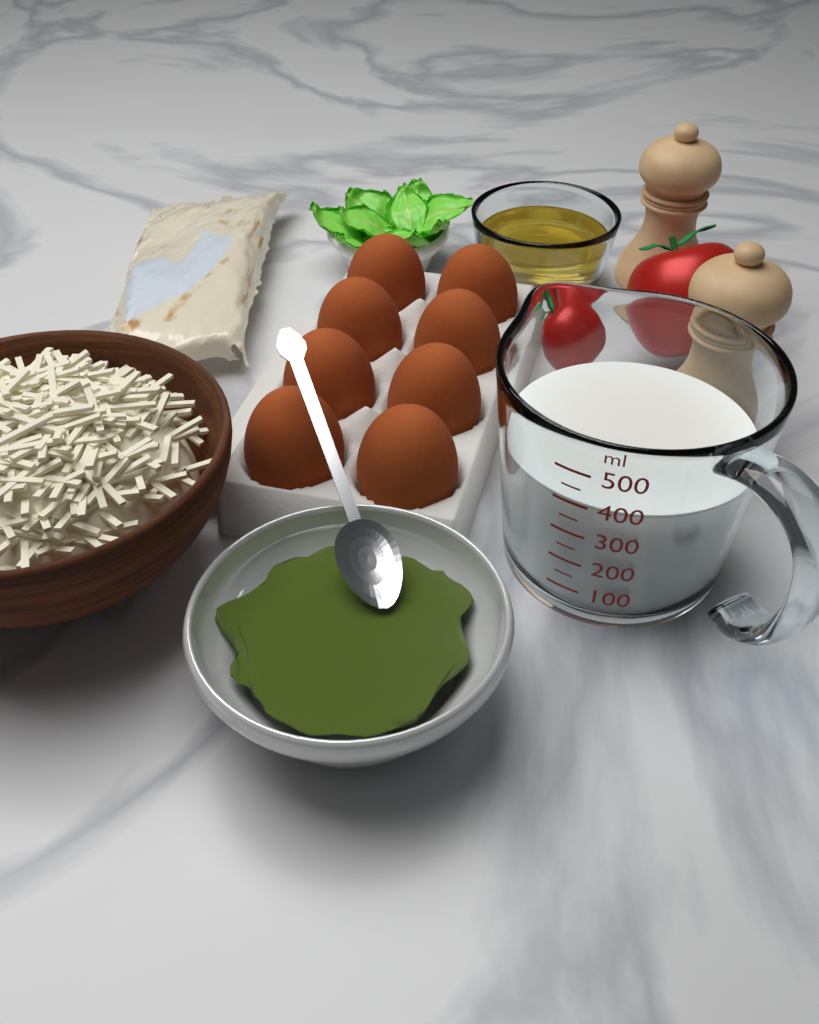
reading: 400 ml
